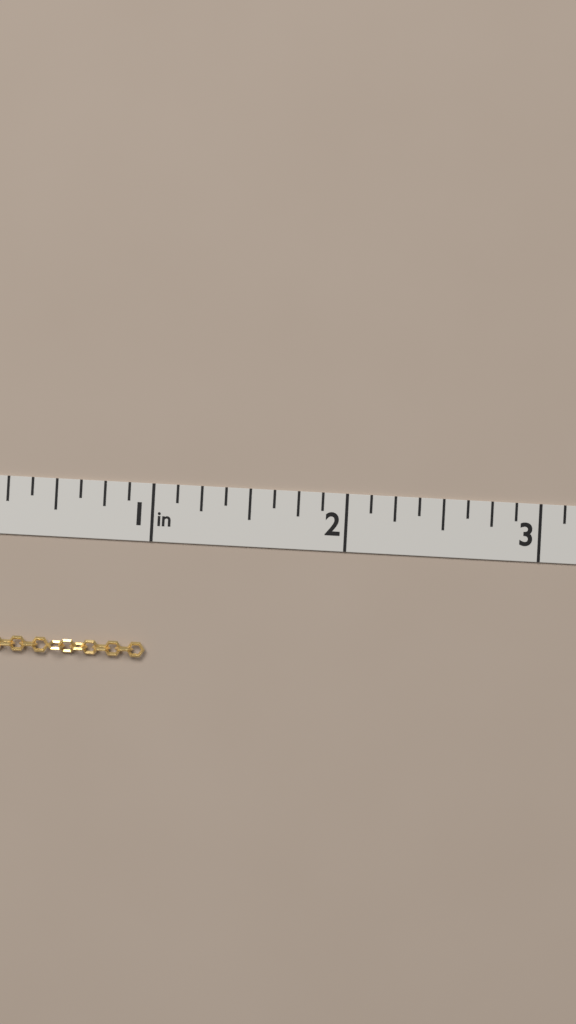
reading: 1.000 in
